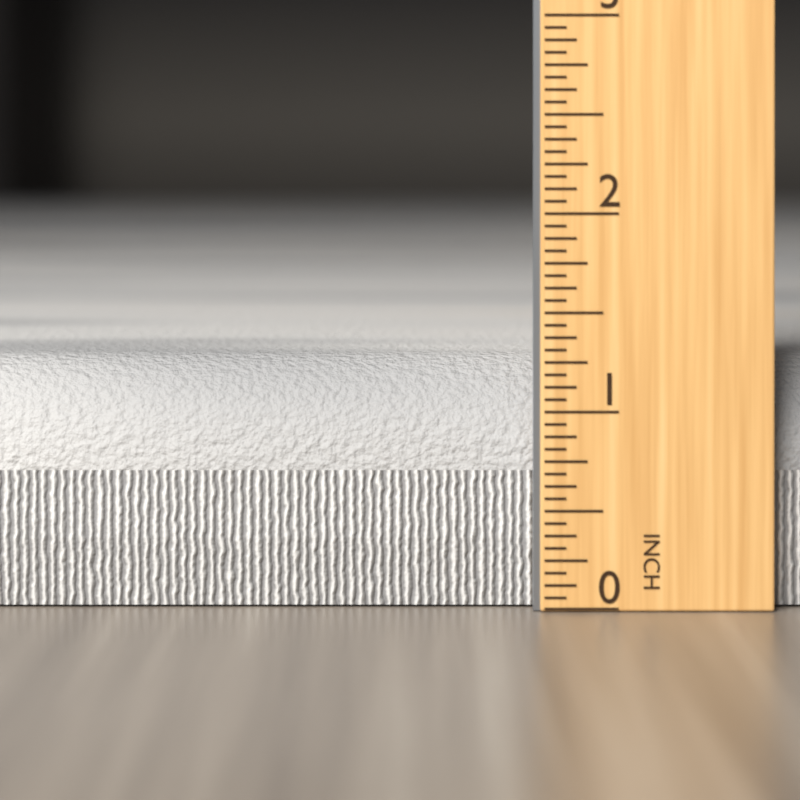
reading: 1.2500 in
